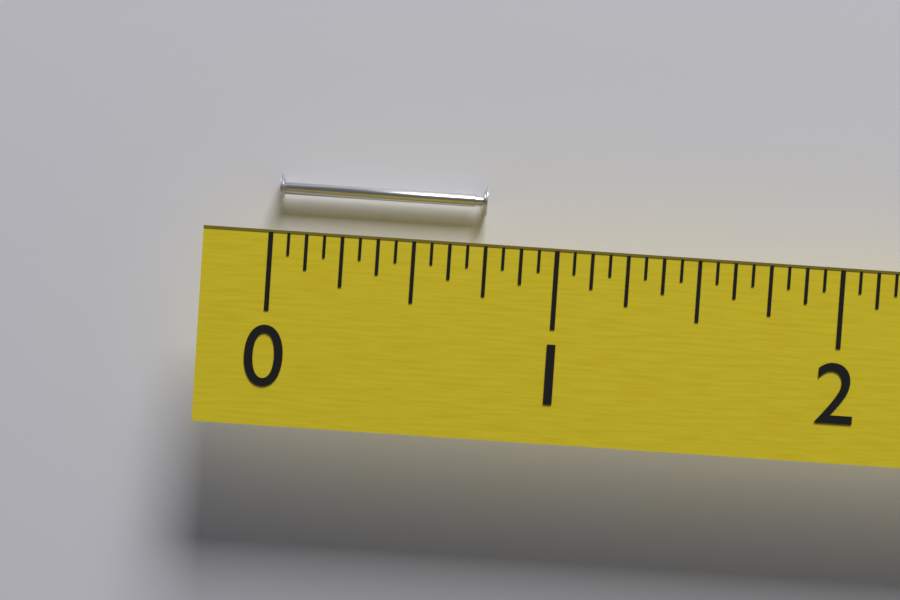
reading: 0.7500 (no unit)
